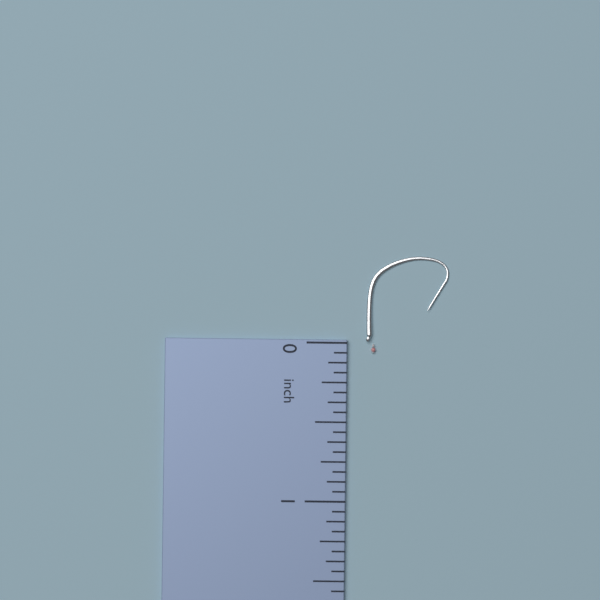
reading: 0.0625 inch
